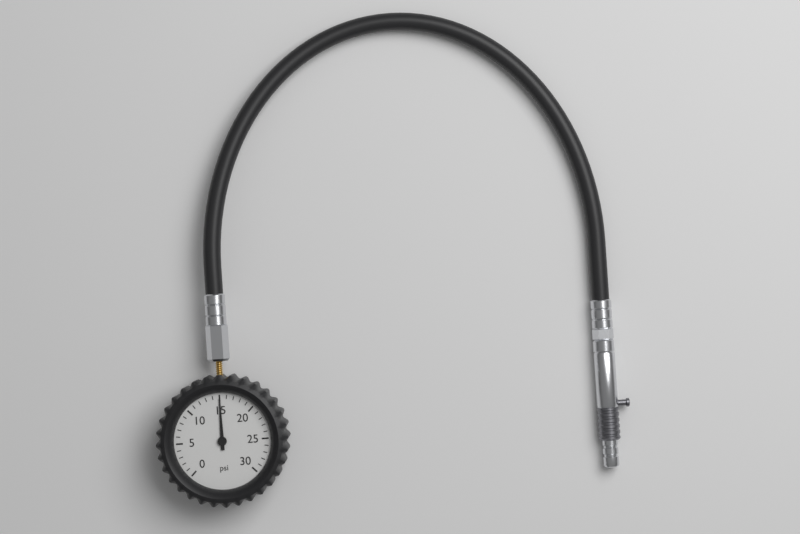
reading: 15 psi
